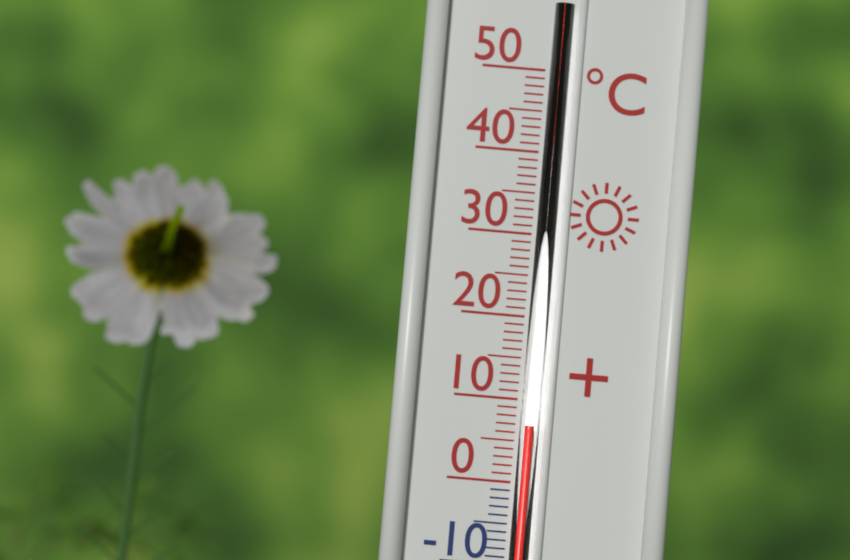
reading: 7 °C
